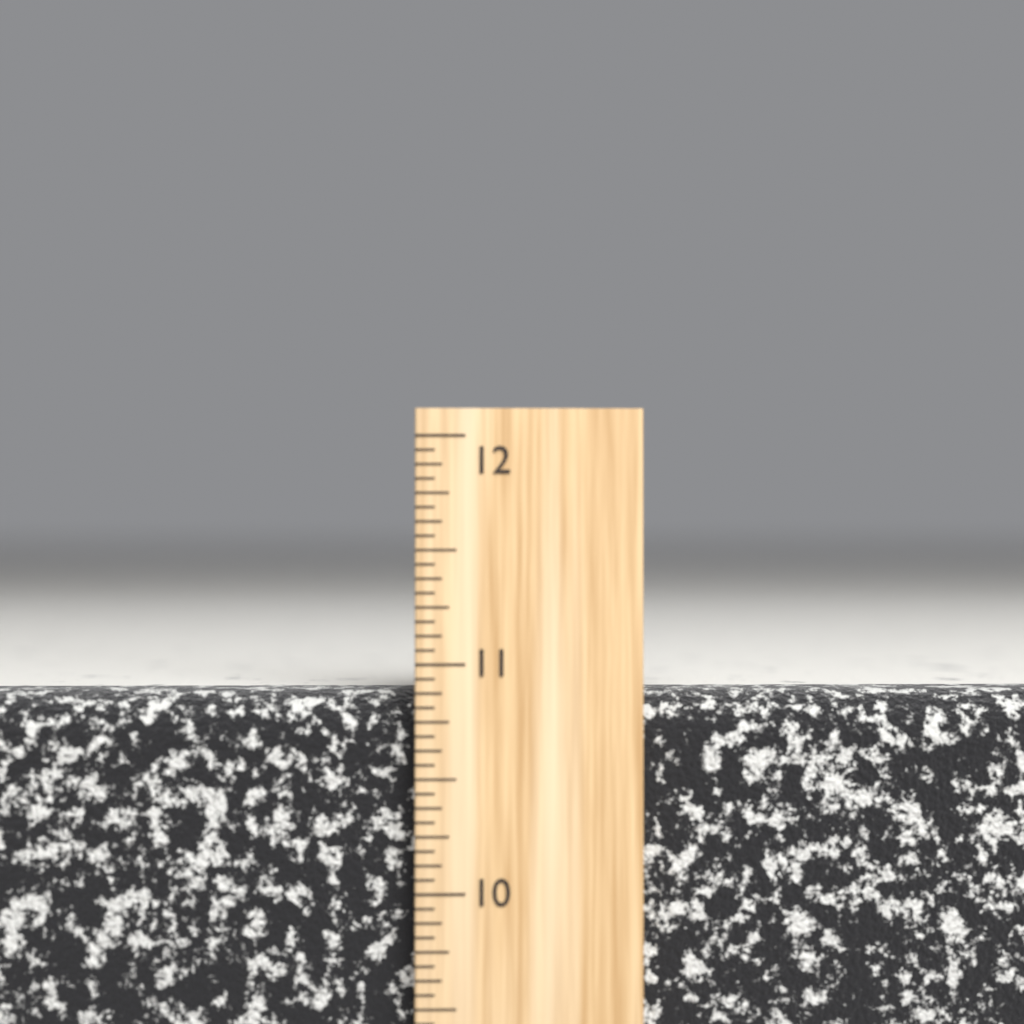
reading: 10.8750 inch
